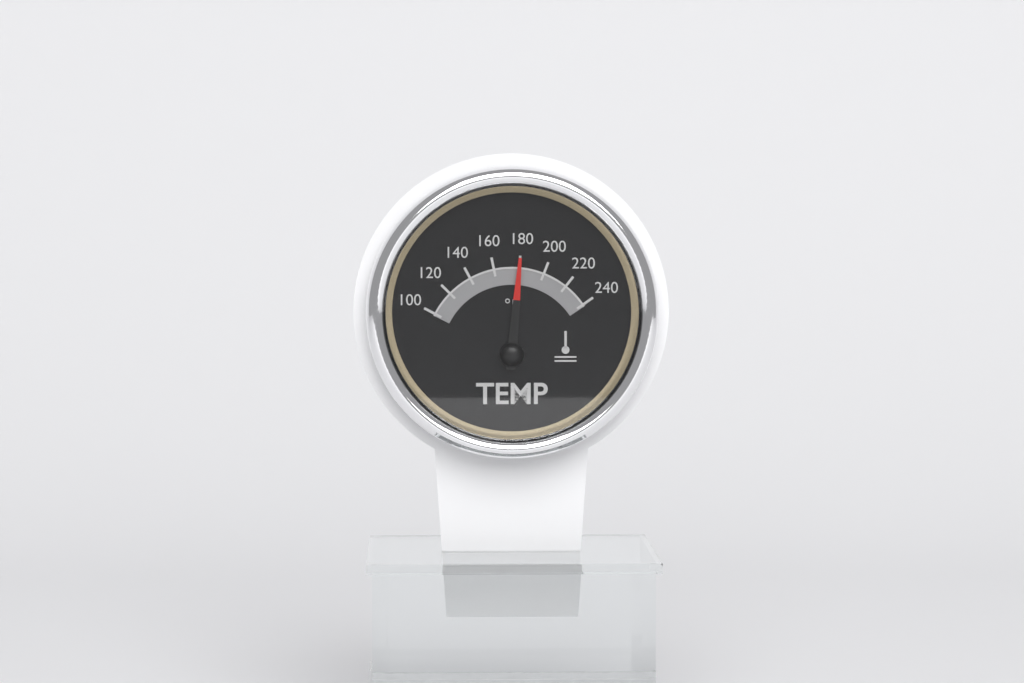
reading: 180 °F
